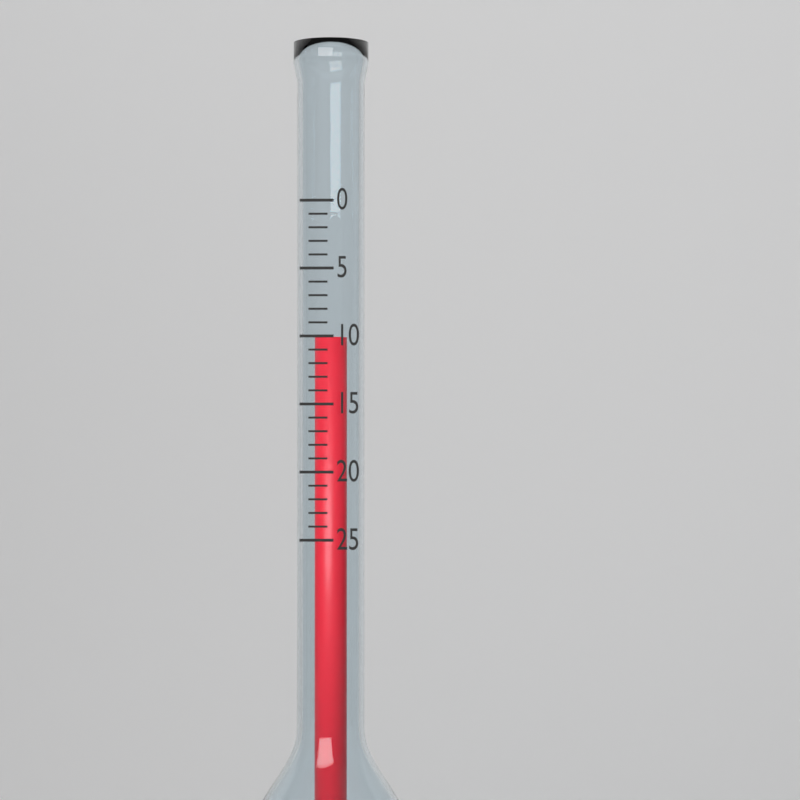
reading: 10 (no unit)
